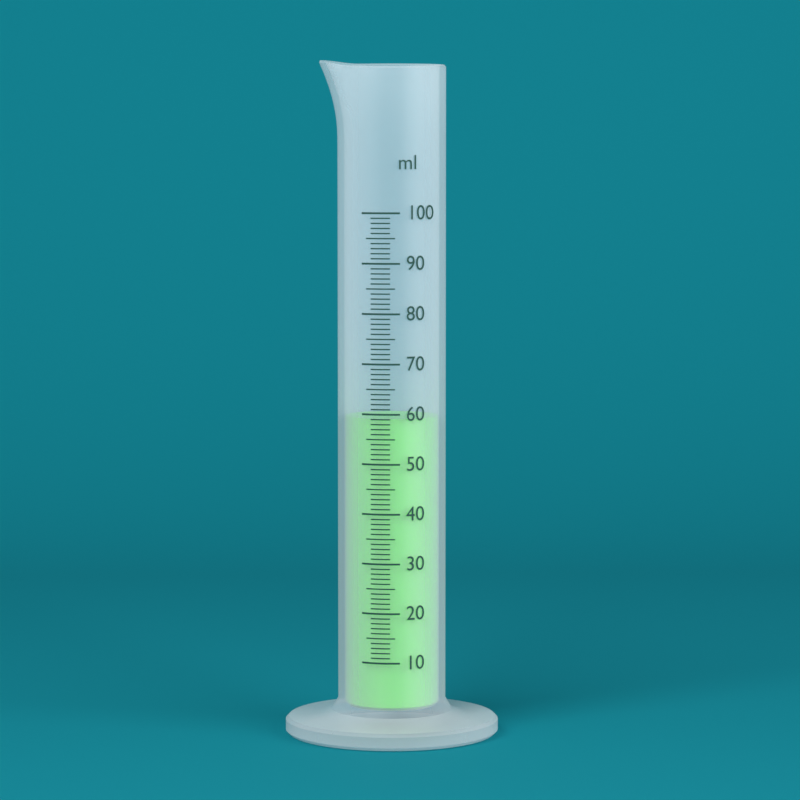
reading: 59 ml
